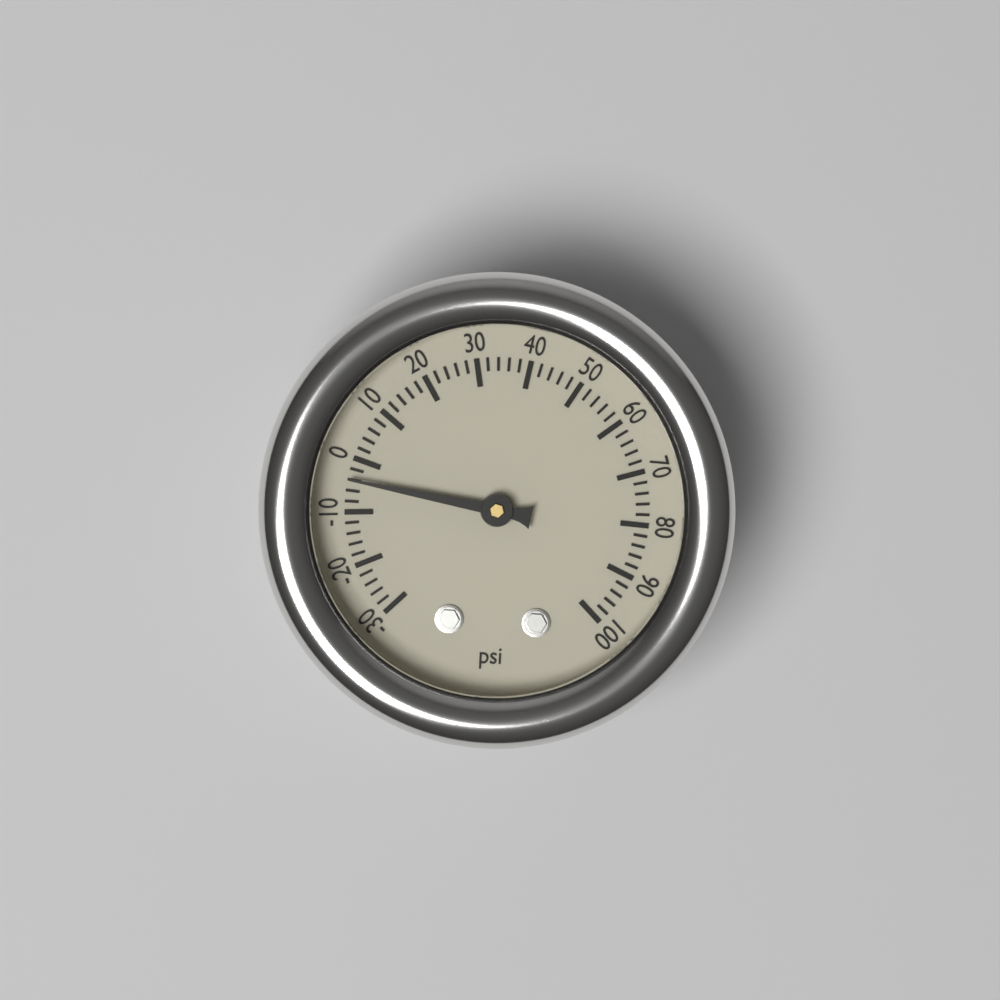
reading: -4 psi
